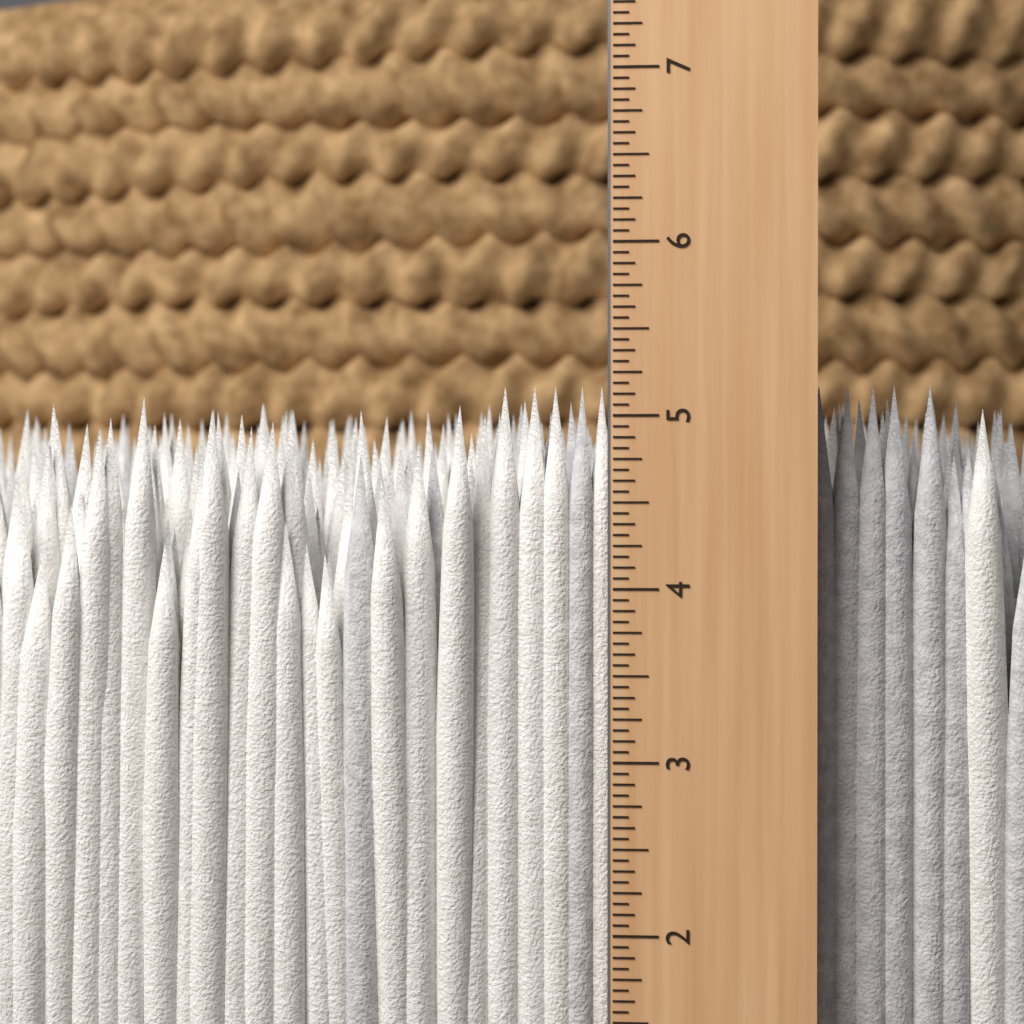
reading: 5.1875 in
